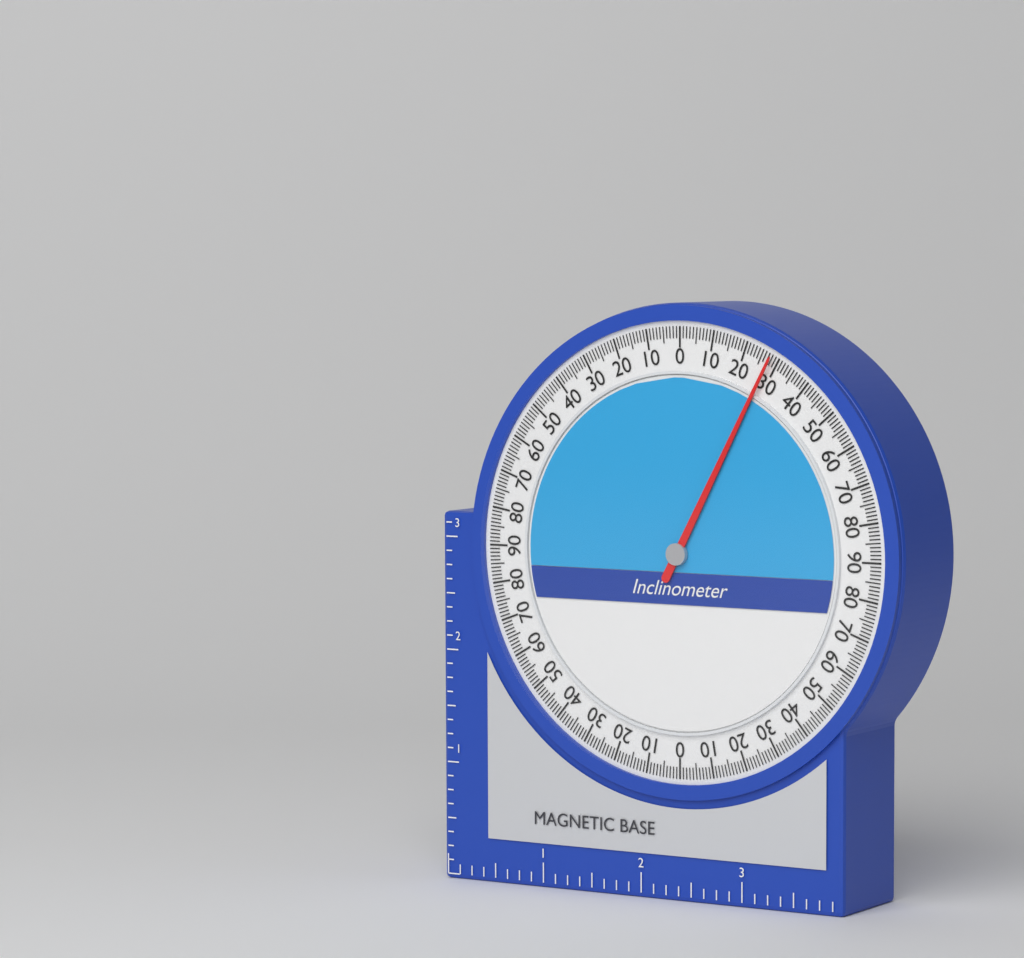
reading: 28 (no unit)
